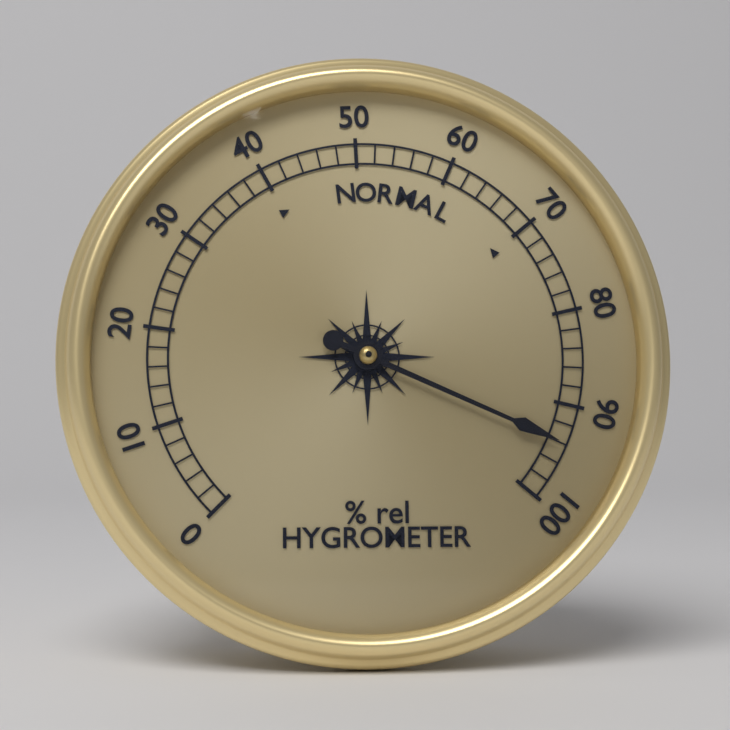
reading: 94 % rel
